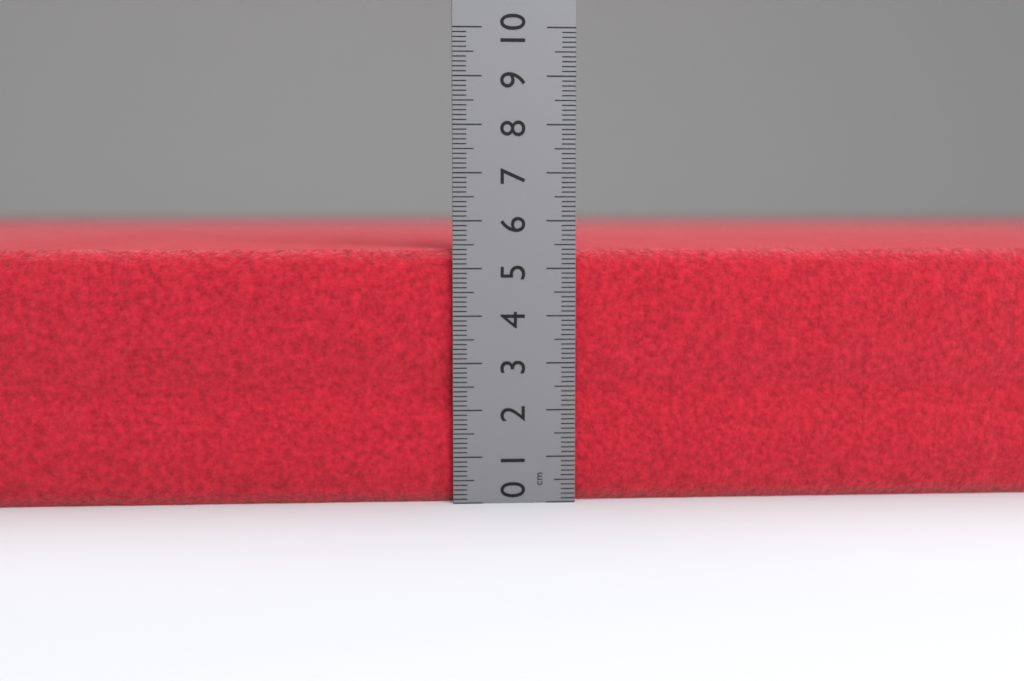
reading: 5.4 cm
